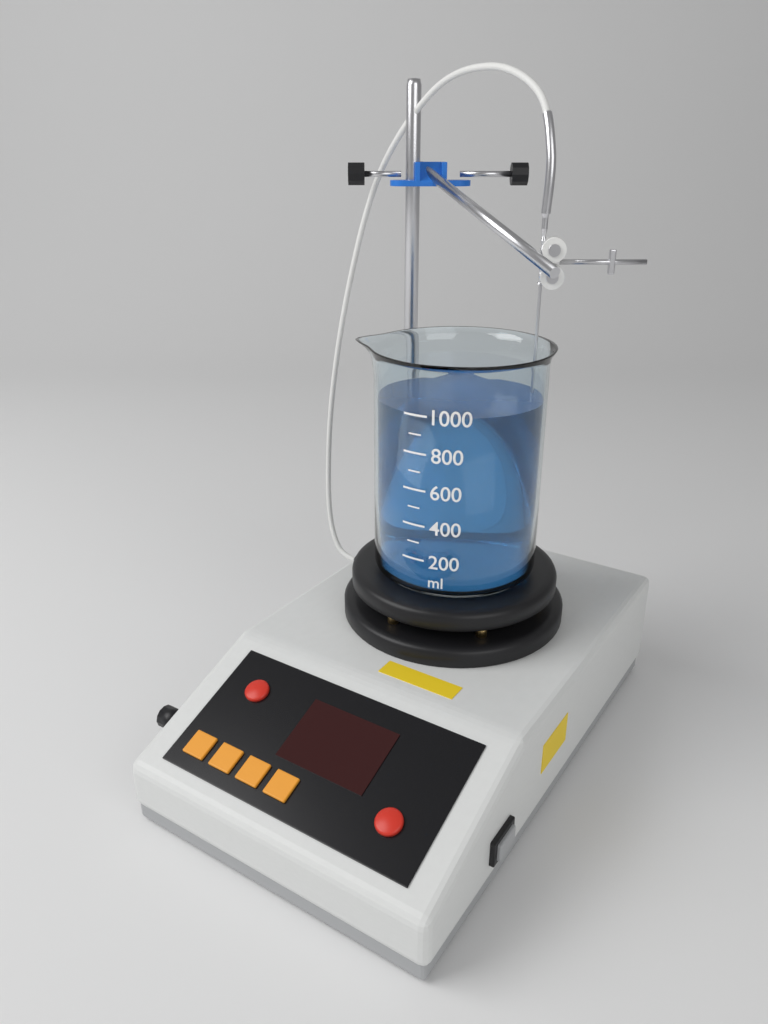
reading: 1000 ml
